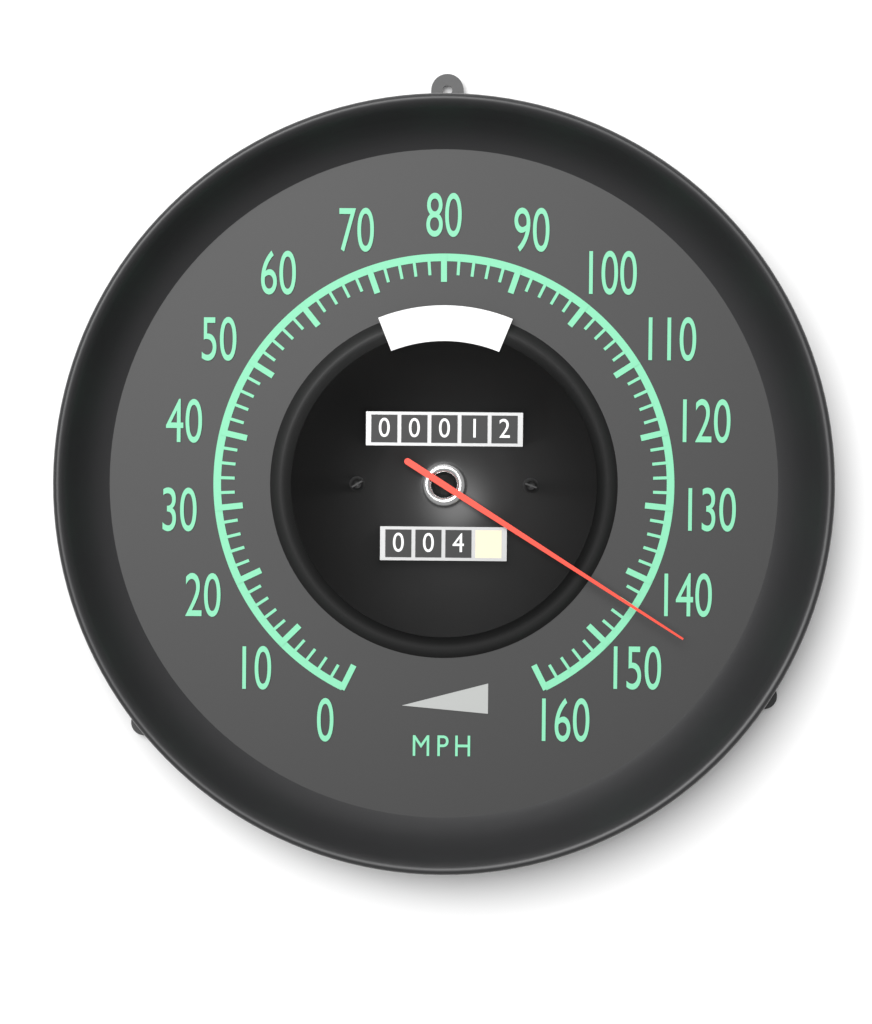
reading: 144 mph
